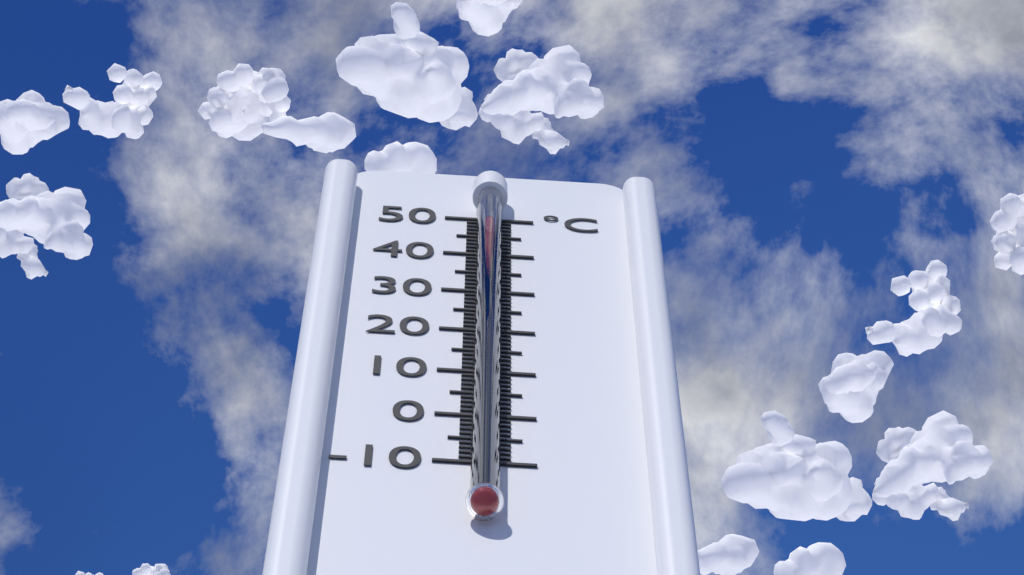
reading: 45 °C
